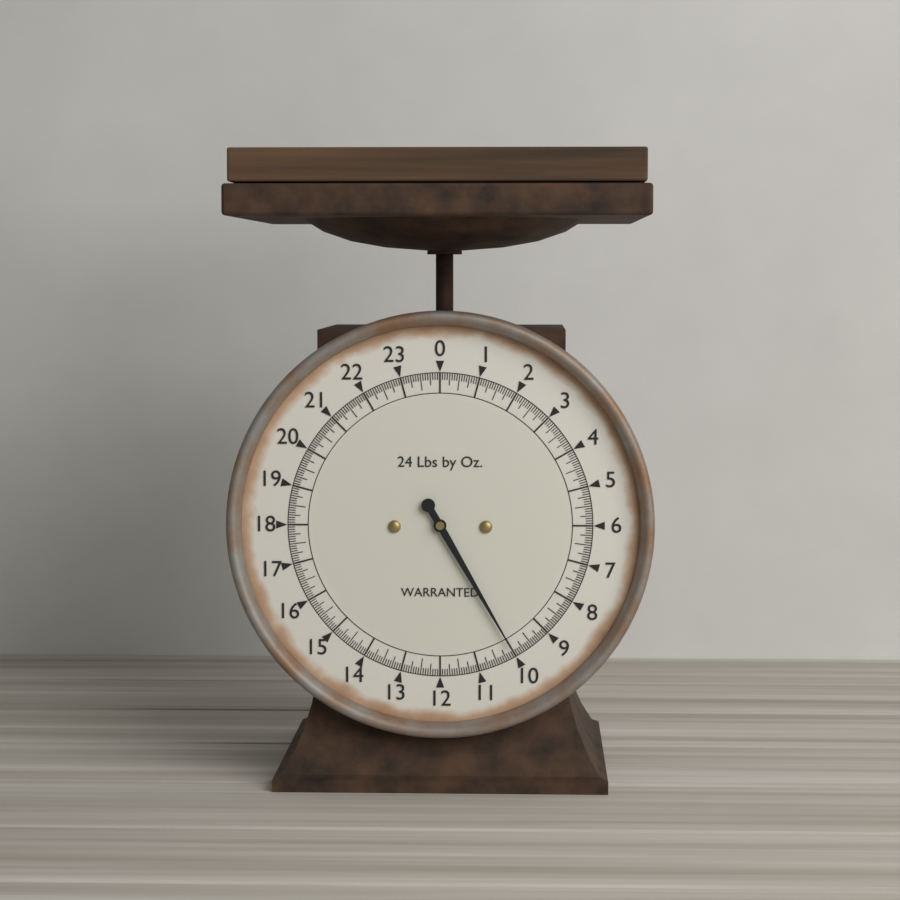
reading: 10.0000 lb
